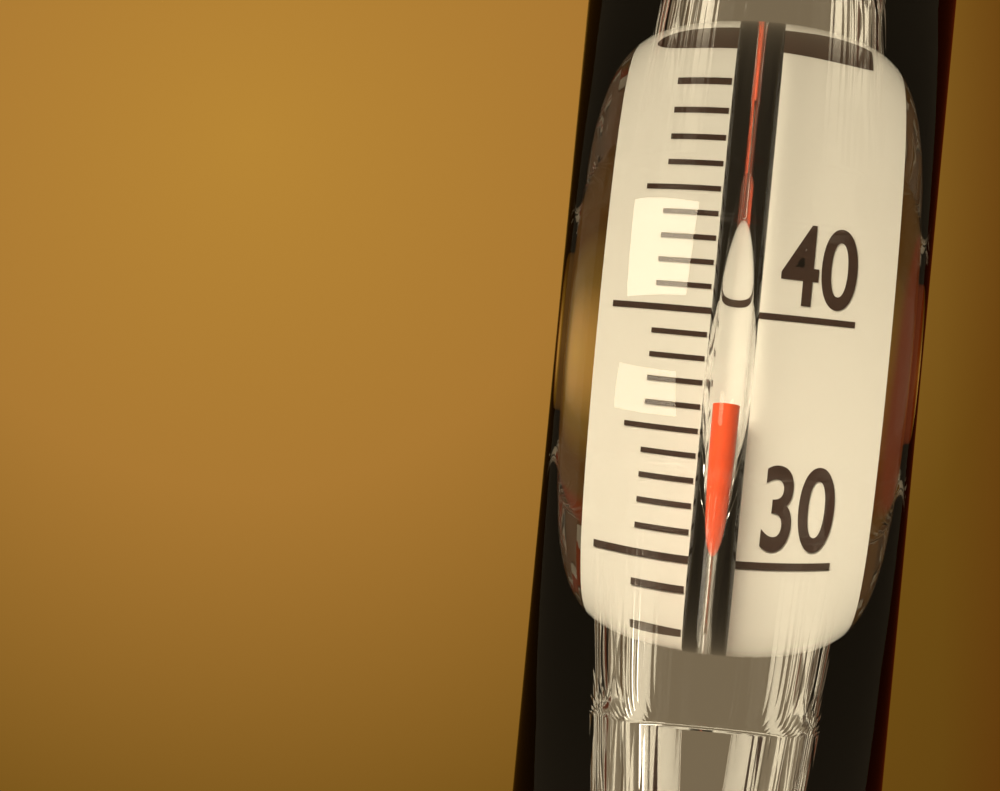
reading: 36 °C
